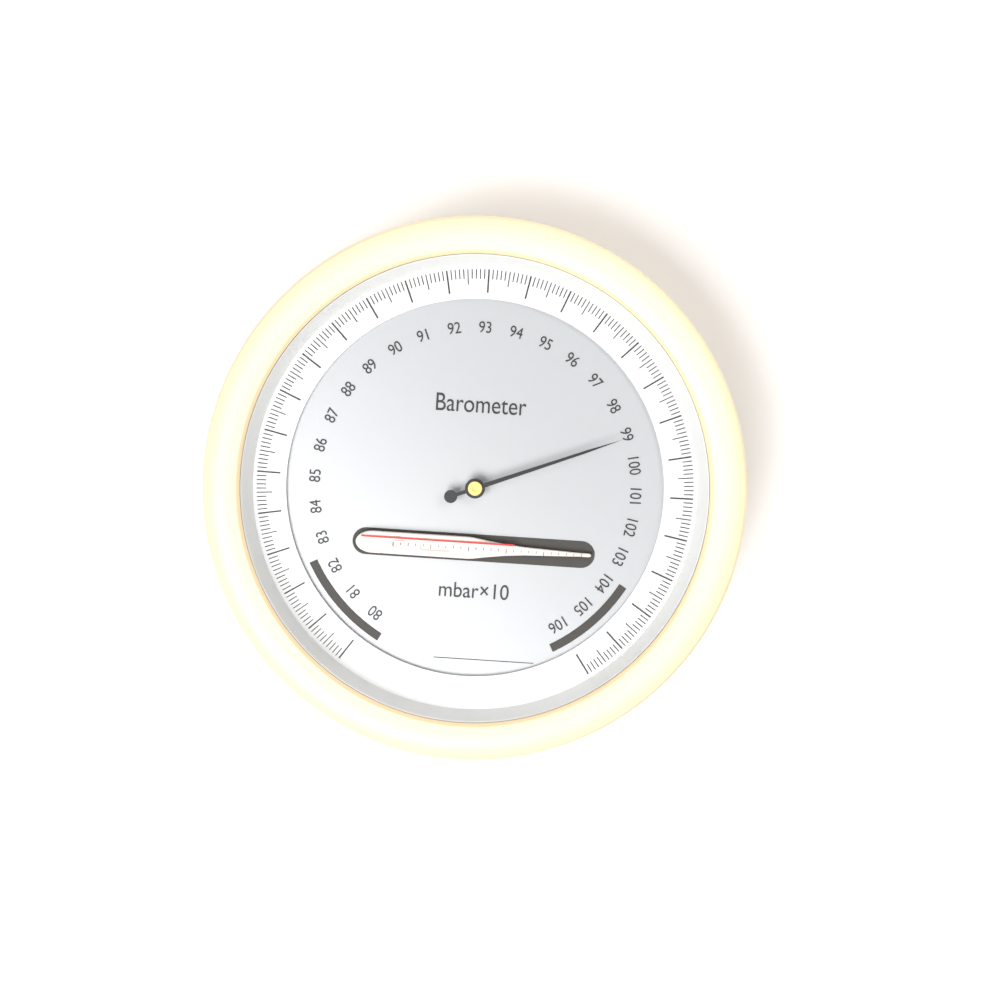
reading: 99.1 mbar×10
